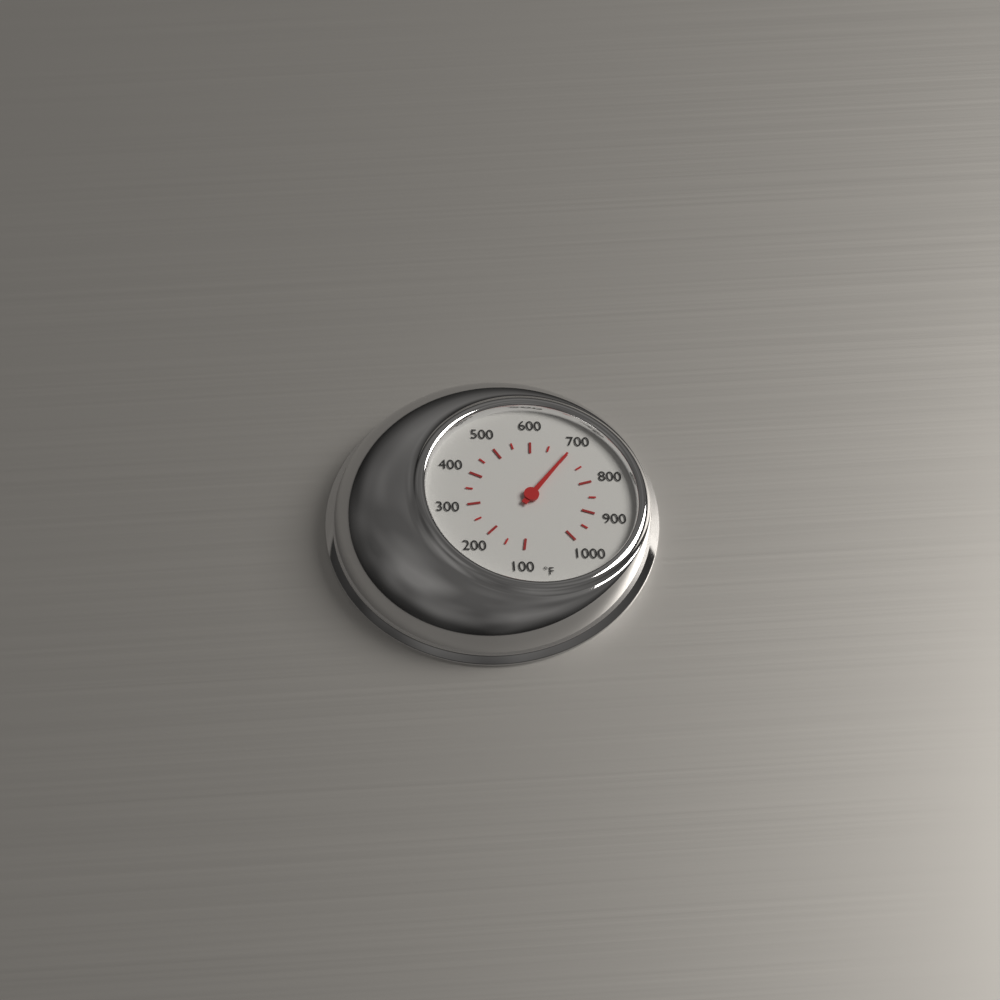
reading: 700 °F
